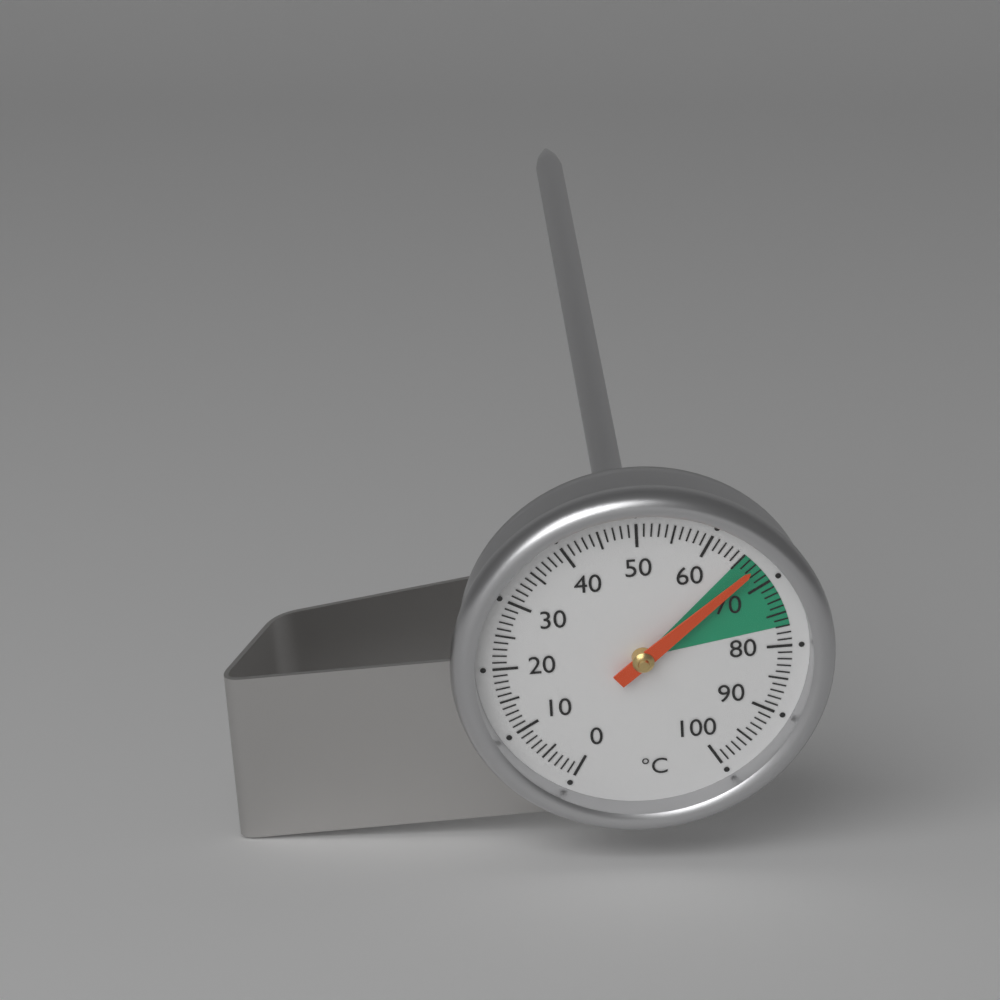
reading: 67 °C
